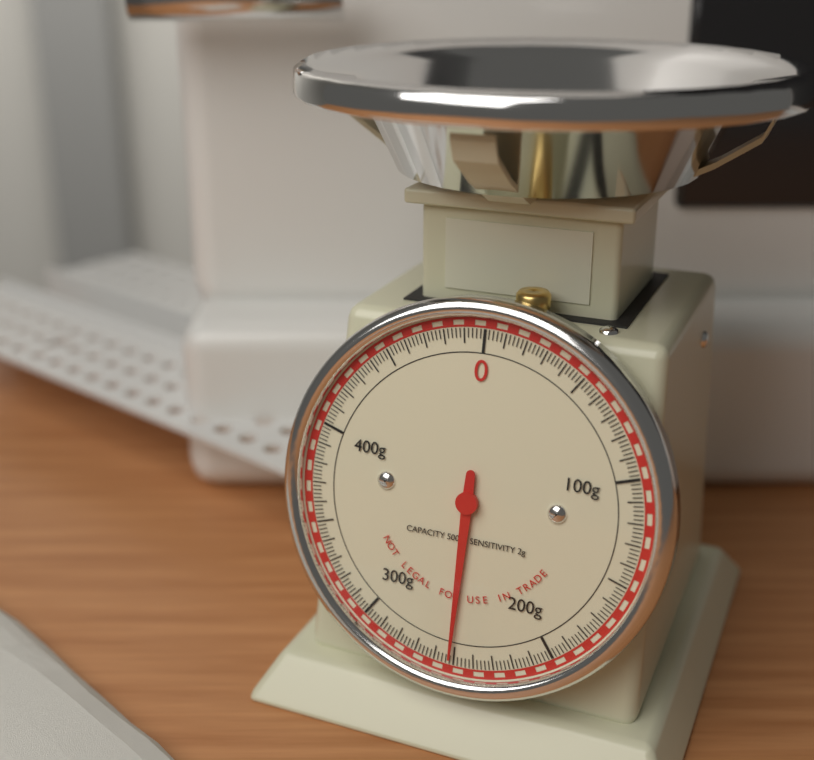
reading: 252 g
